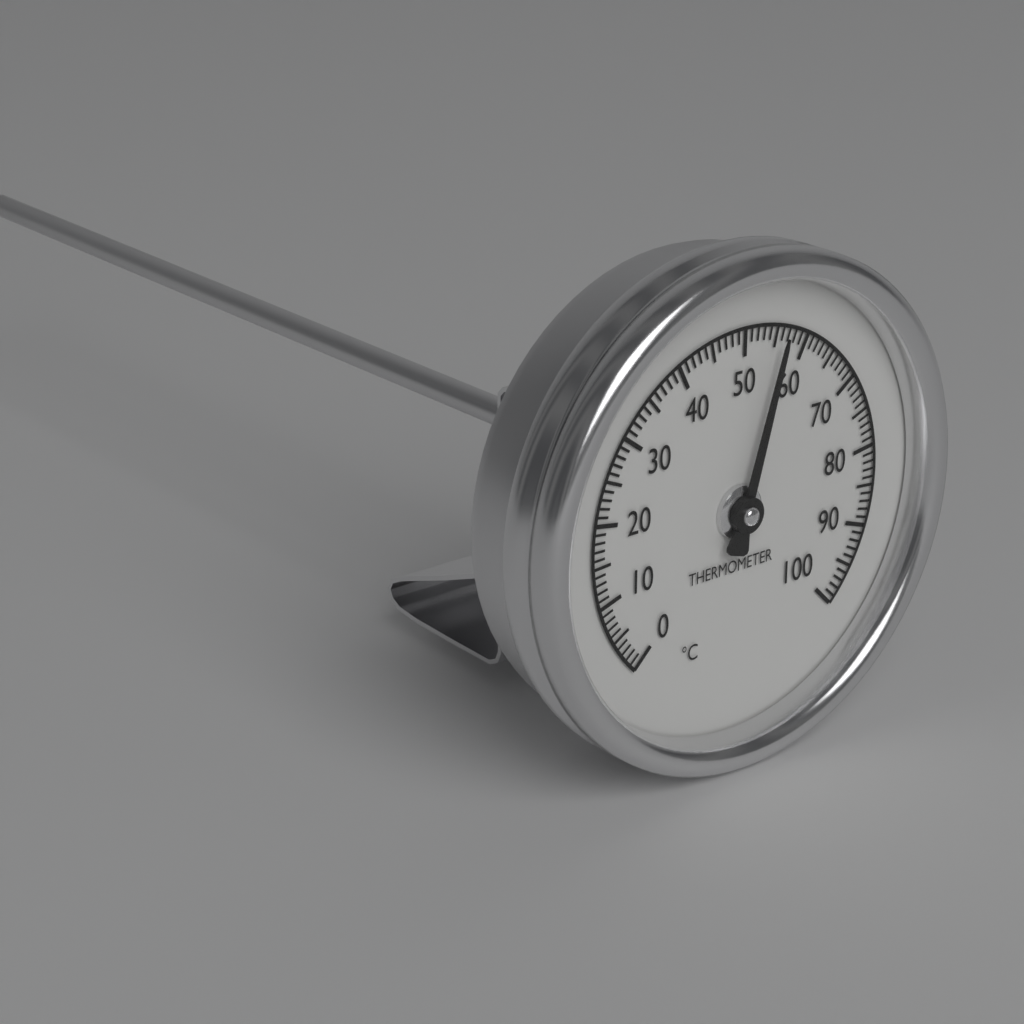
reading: 56 °C
